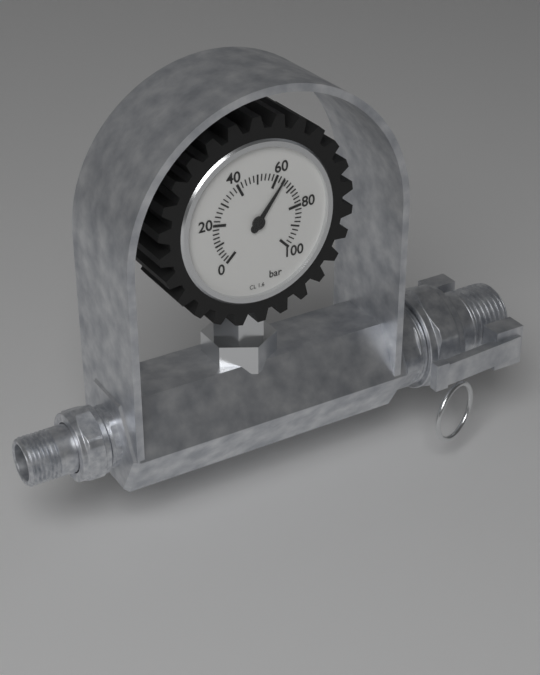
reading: 64 bar
